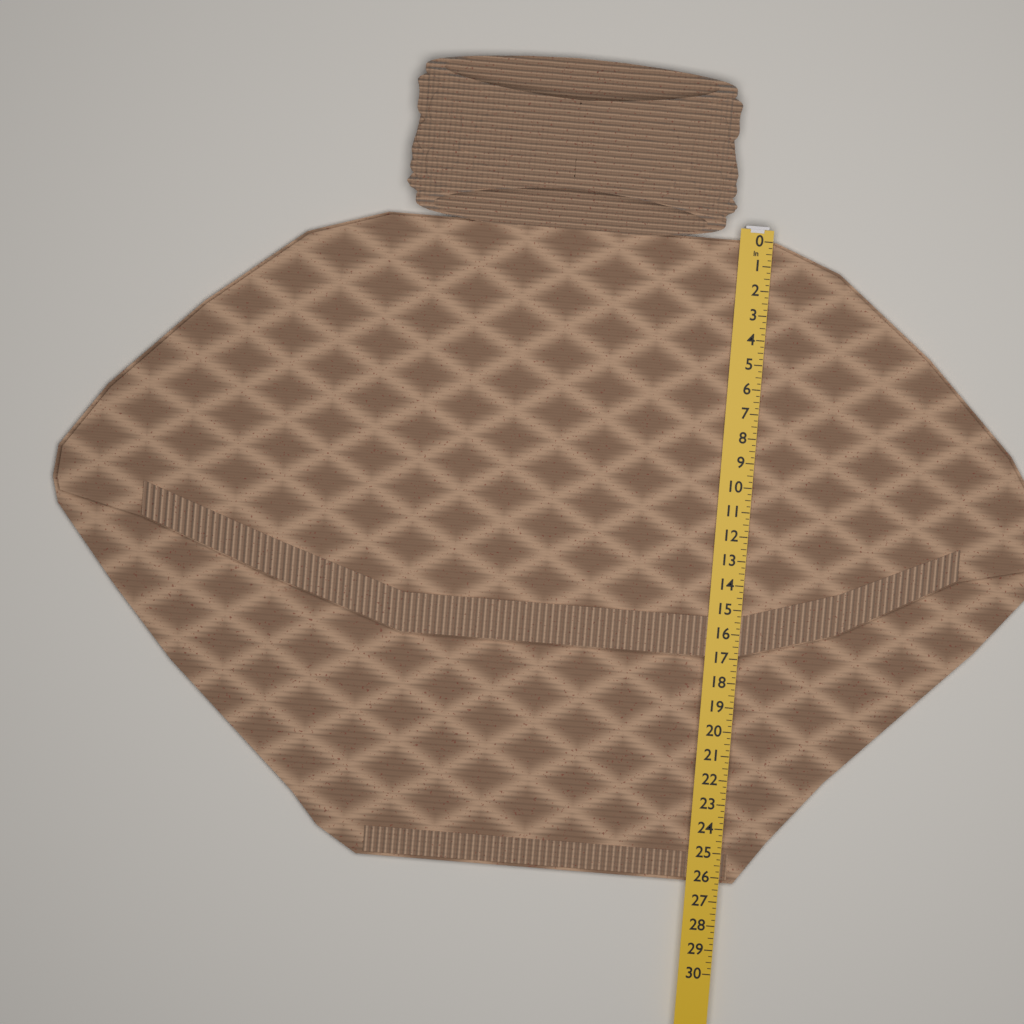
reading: 26.25 in
